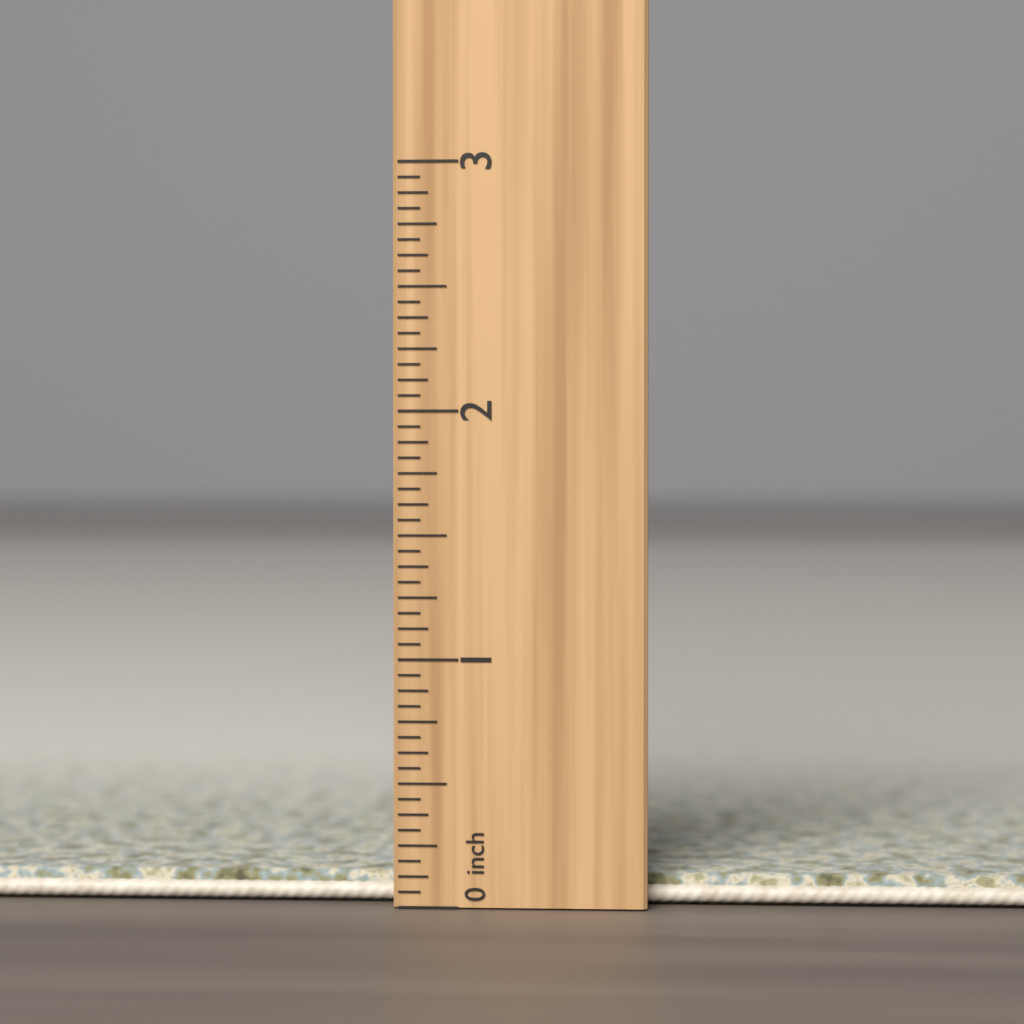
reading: 0.1250 inch
